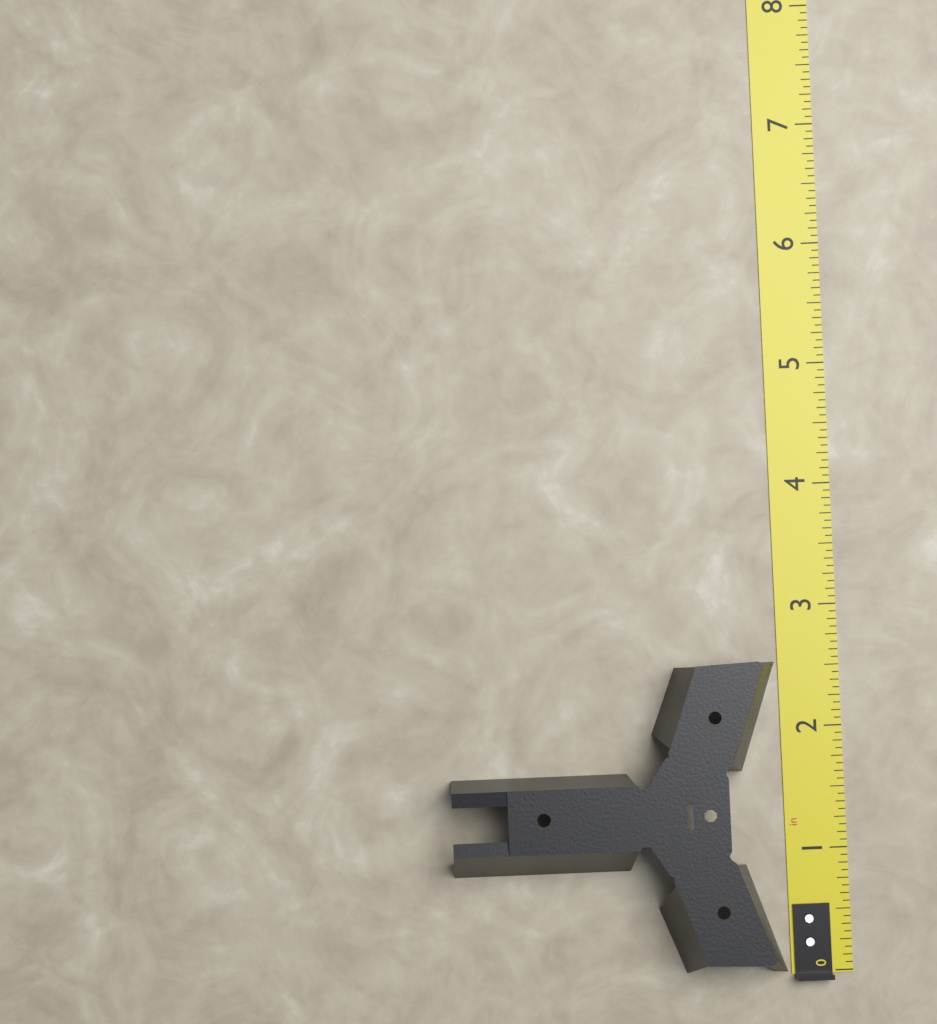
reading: 2.5625 in
